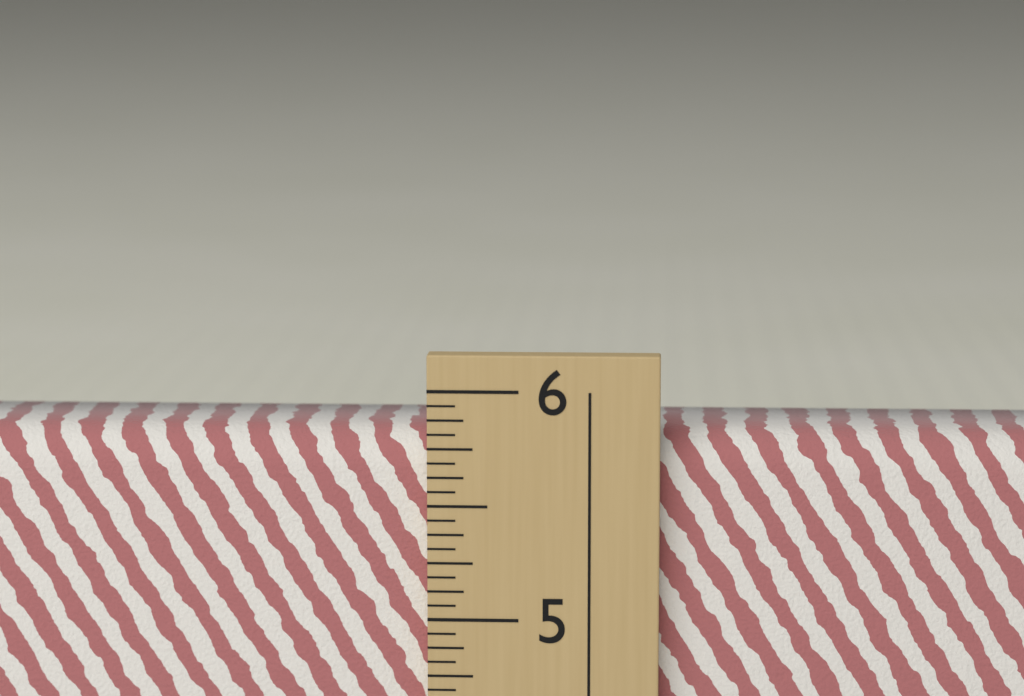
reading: 5.8125 in
